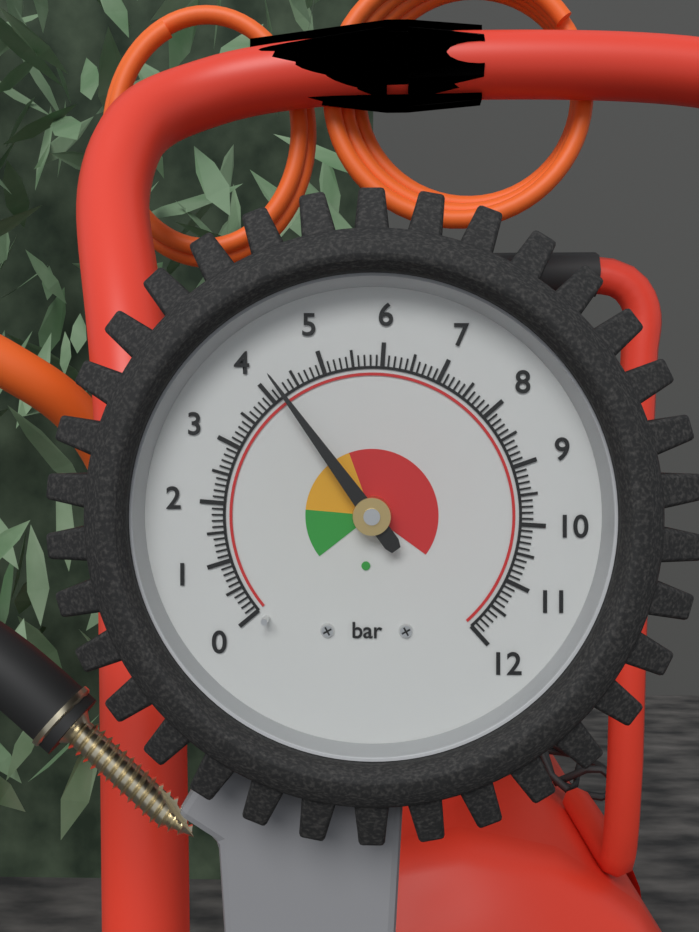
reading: 4.2 bar
